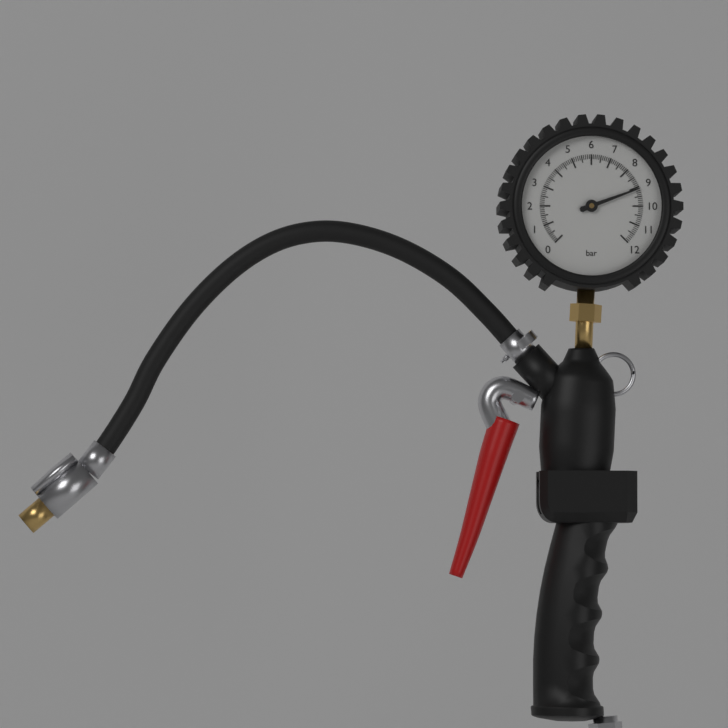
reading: 9.1 bar
